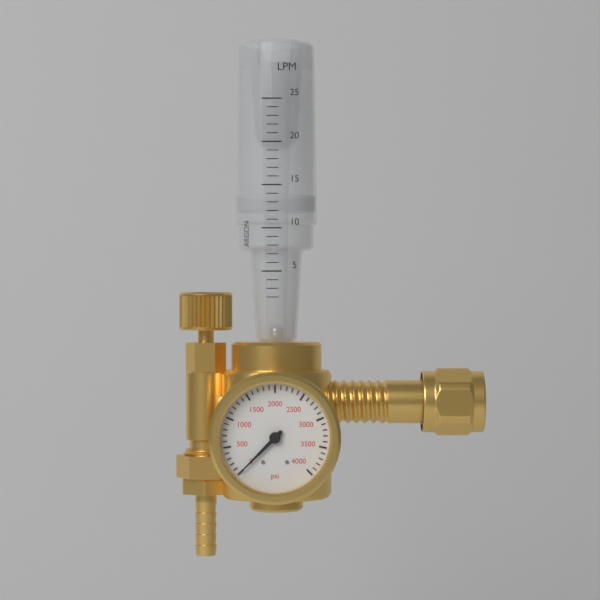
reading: 0 psi
